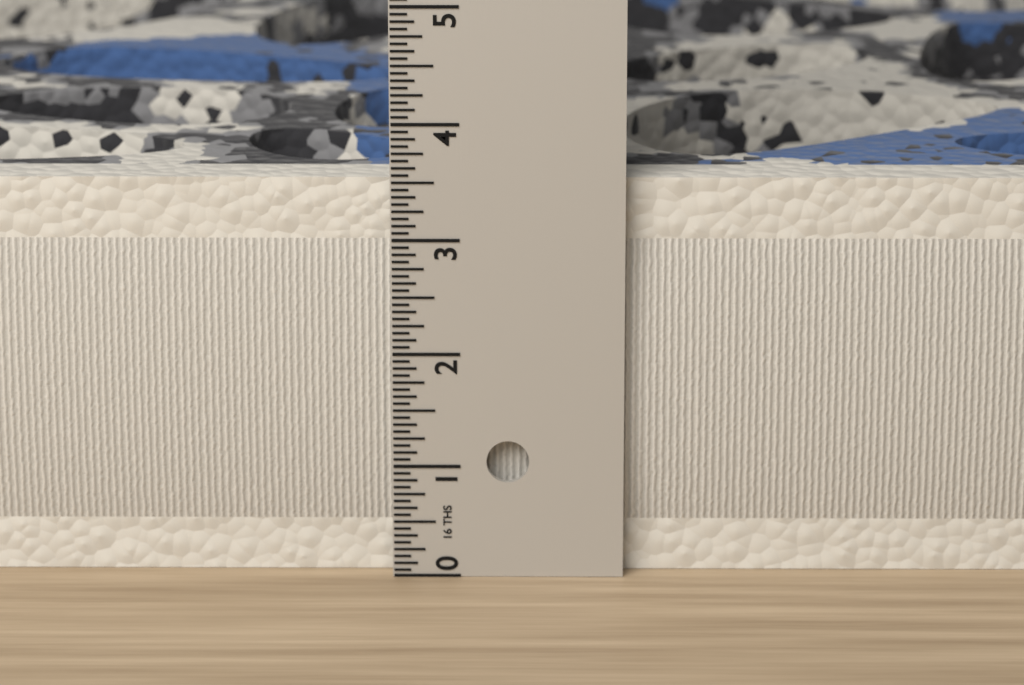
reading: 3.5000 in
